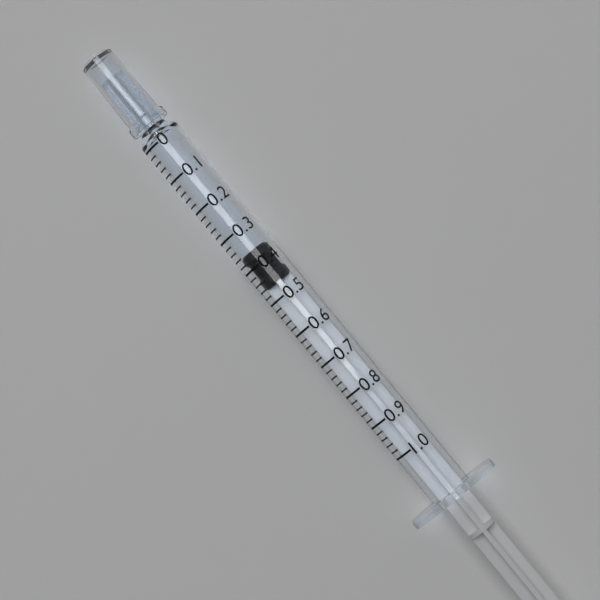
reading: 0.36 (no unit)
